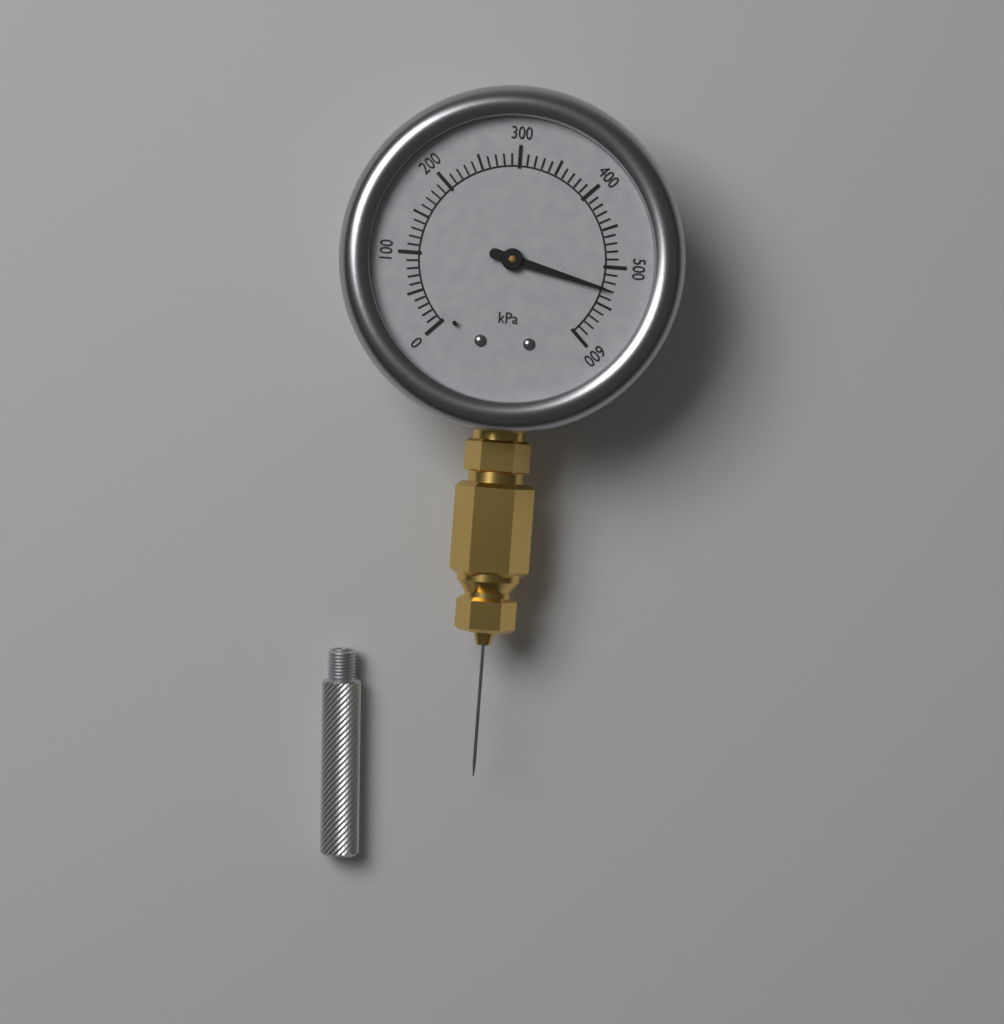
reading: 530 kPa
